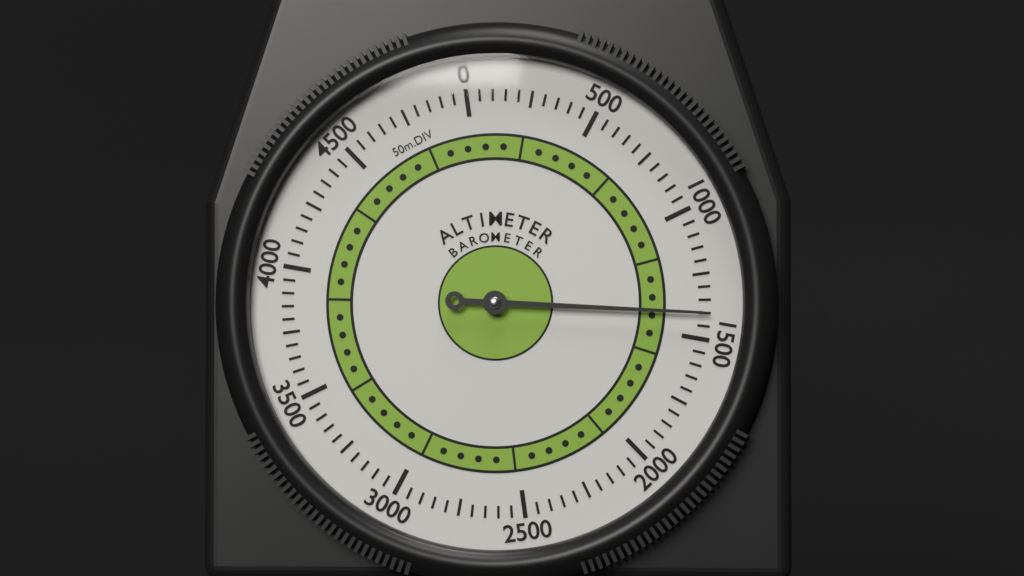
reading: 1400 m
